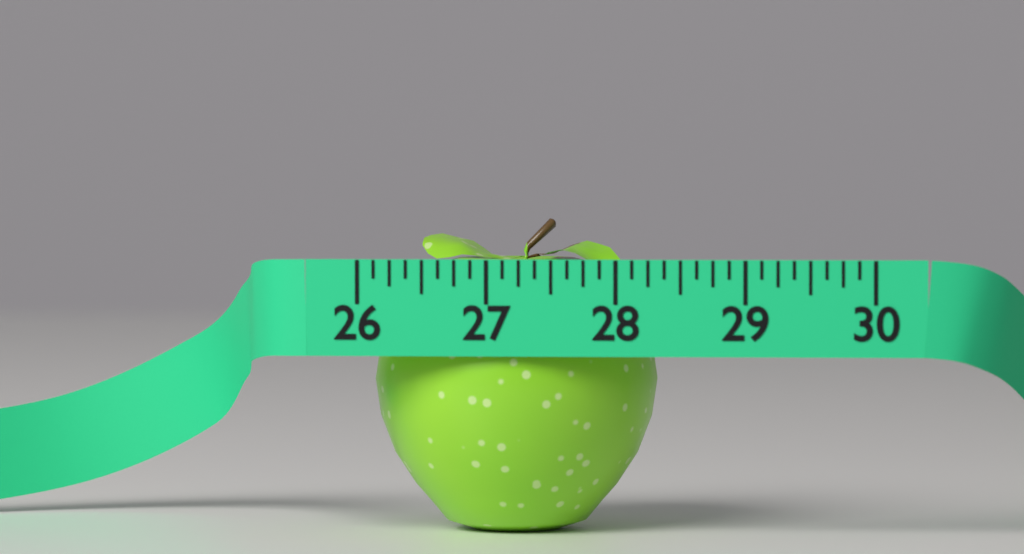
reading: 28.250 (no unit)
